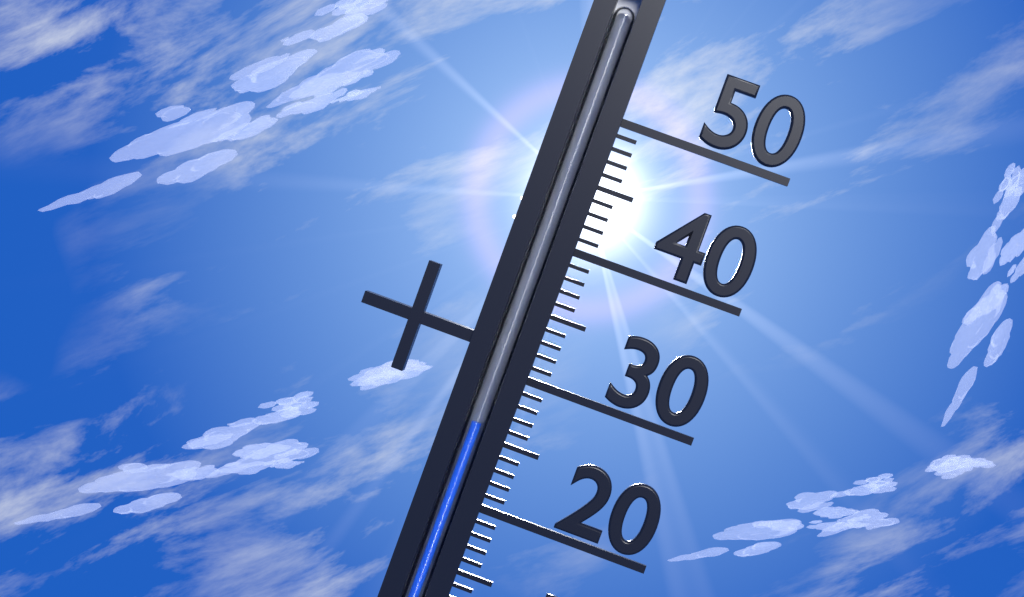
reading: 26 °C
